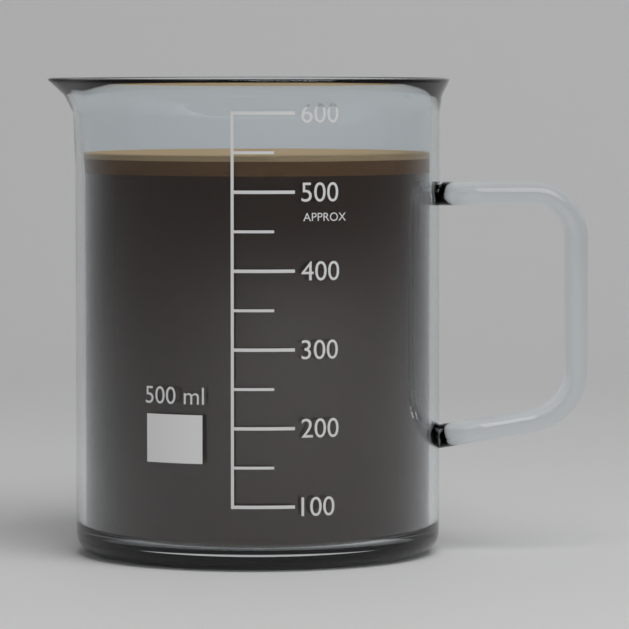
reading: 545 ml
